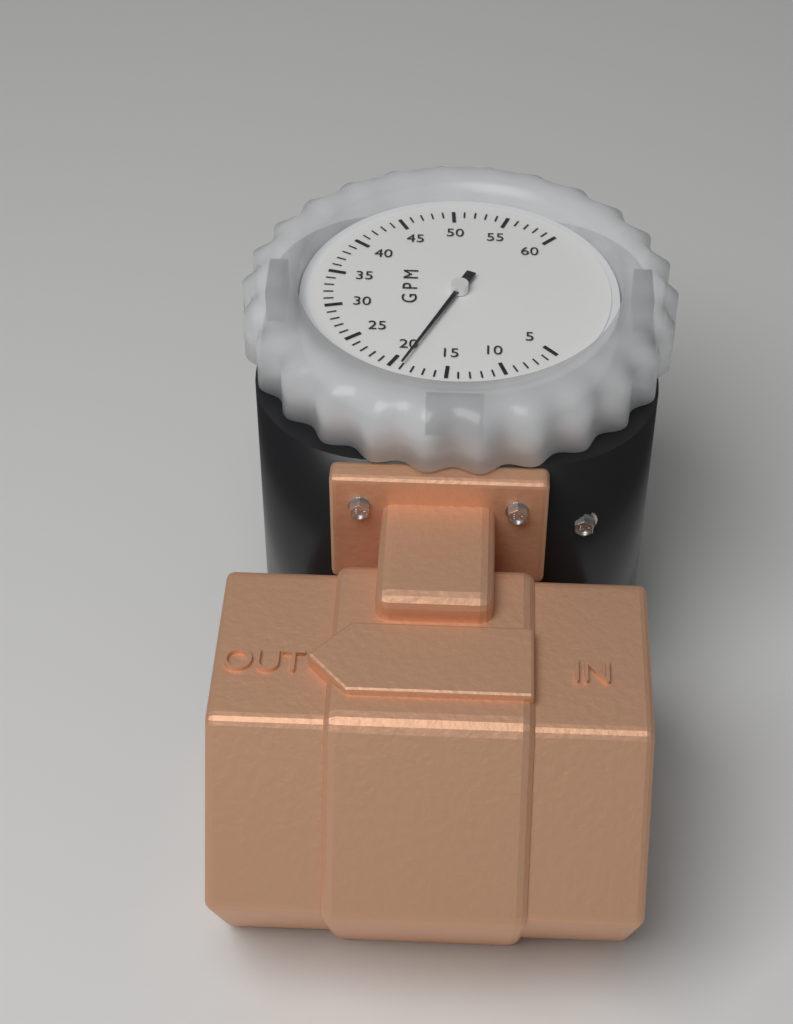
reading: 19 GPM
